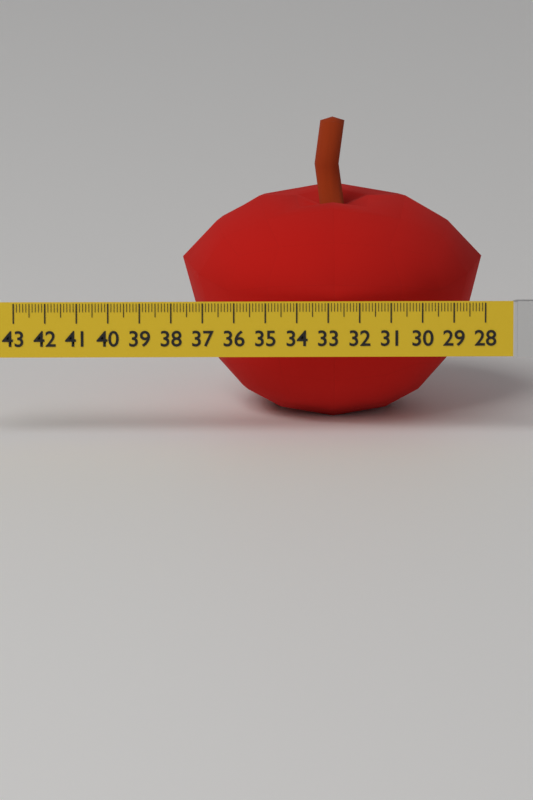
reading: 37.6 (no unit)
